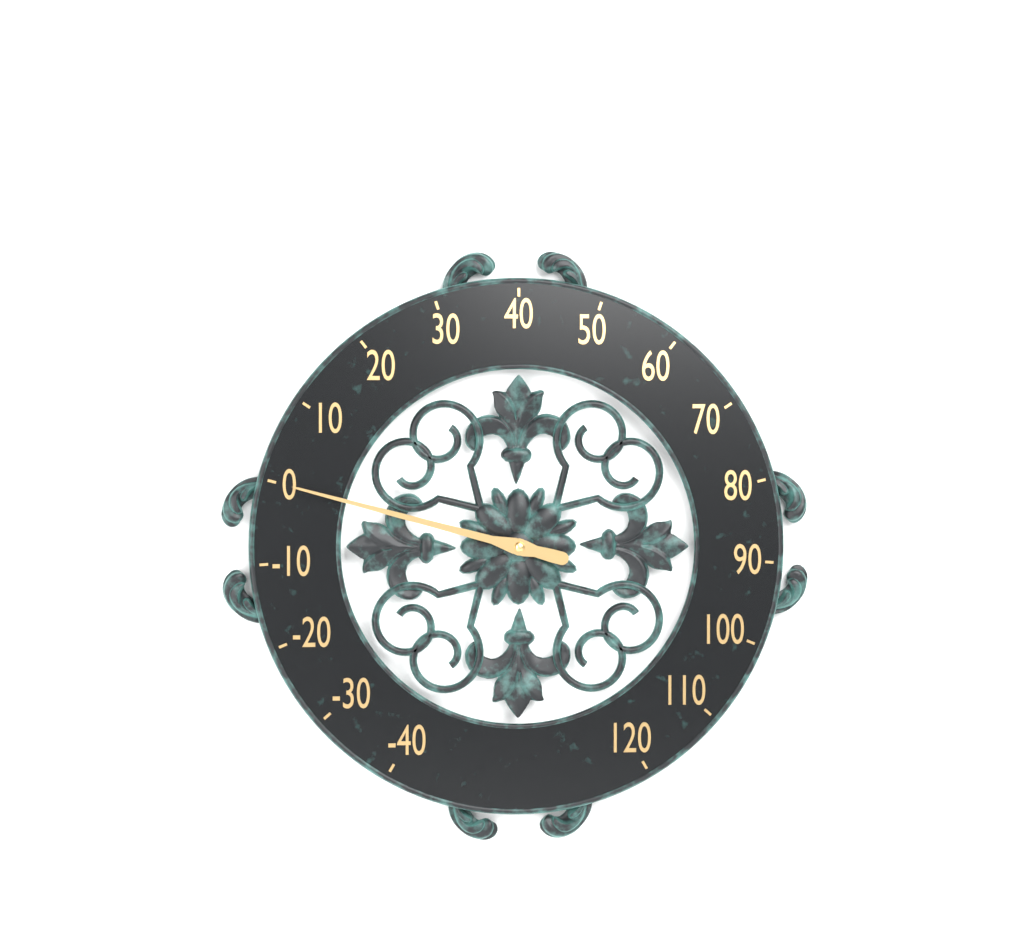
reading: 0 (no unit)
